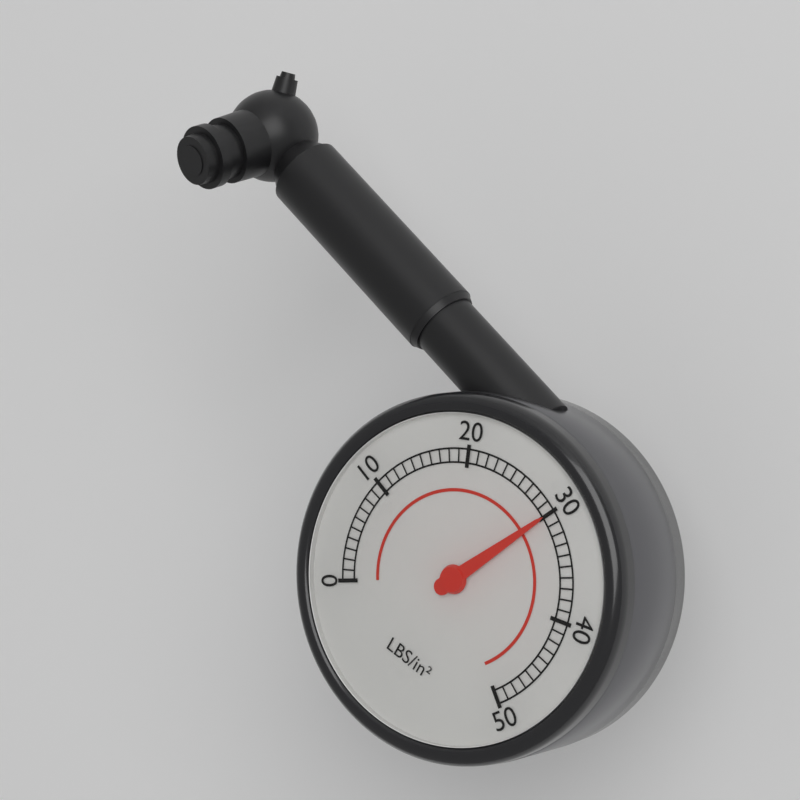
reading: 30 psi
